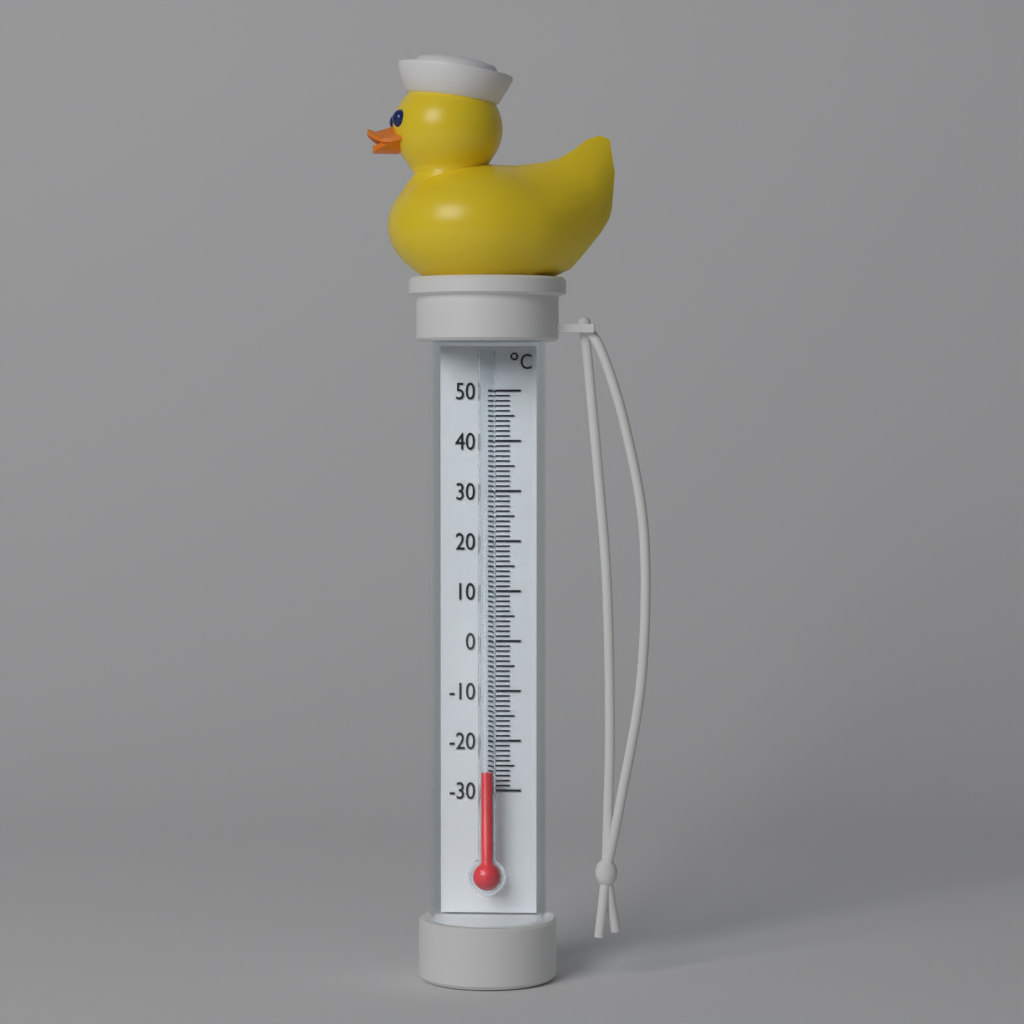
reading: -26 °C
